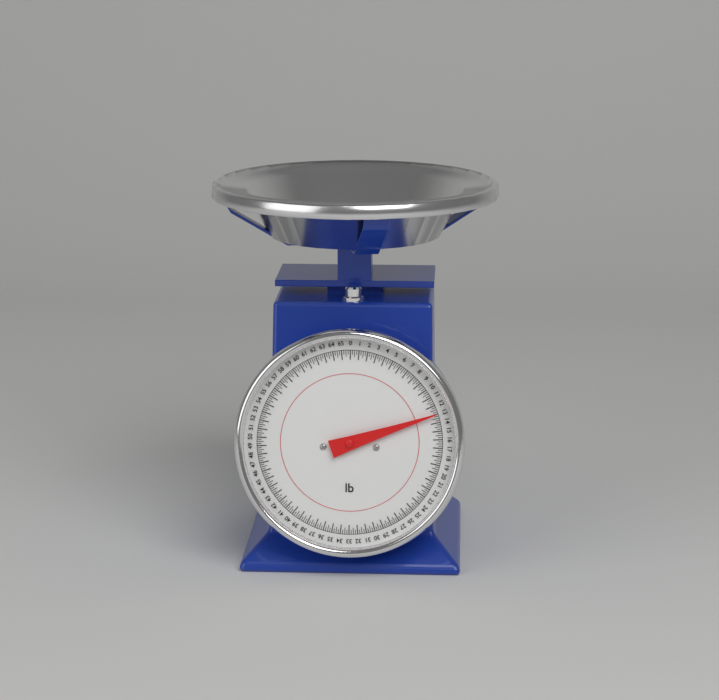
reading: 13.00 lb
